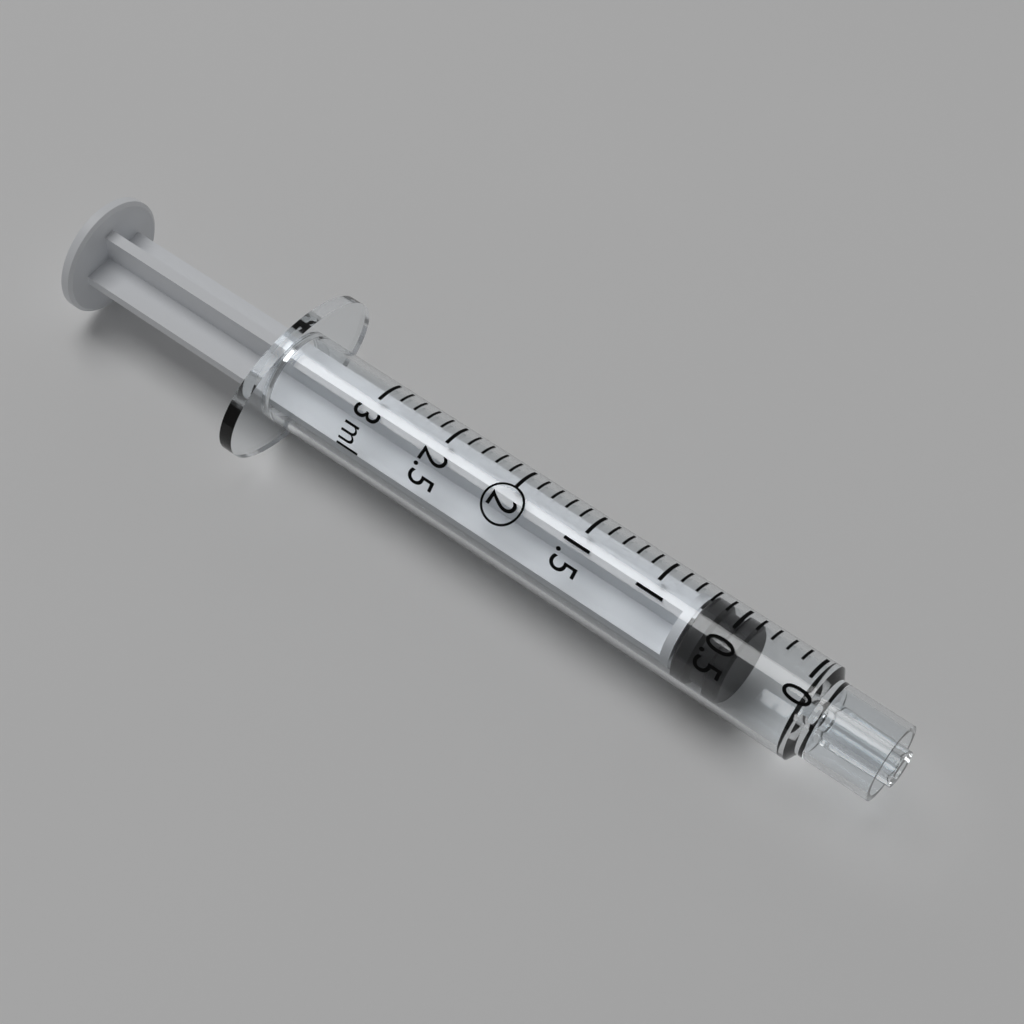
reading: 0.4 ml
